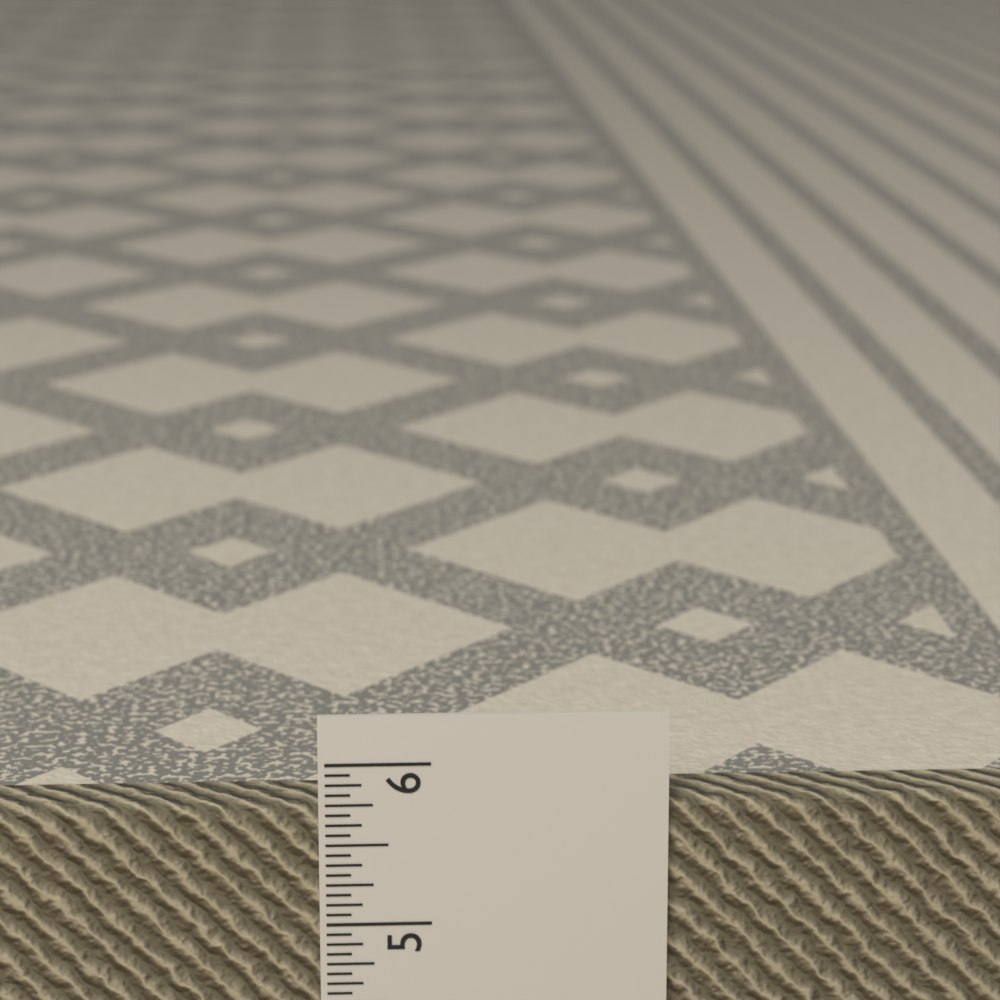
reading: 5.7500 in
